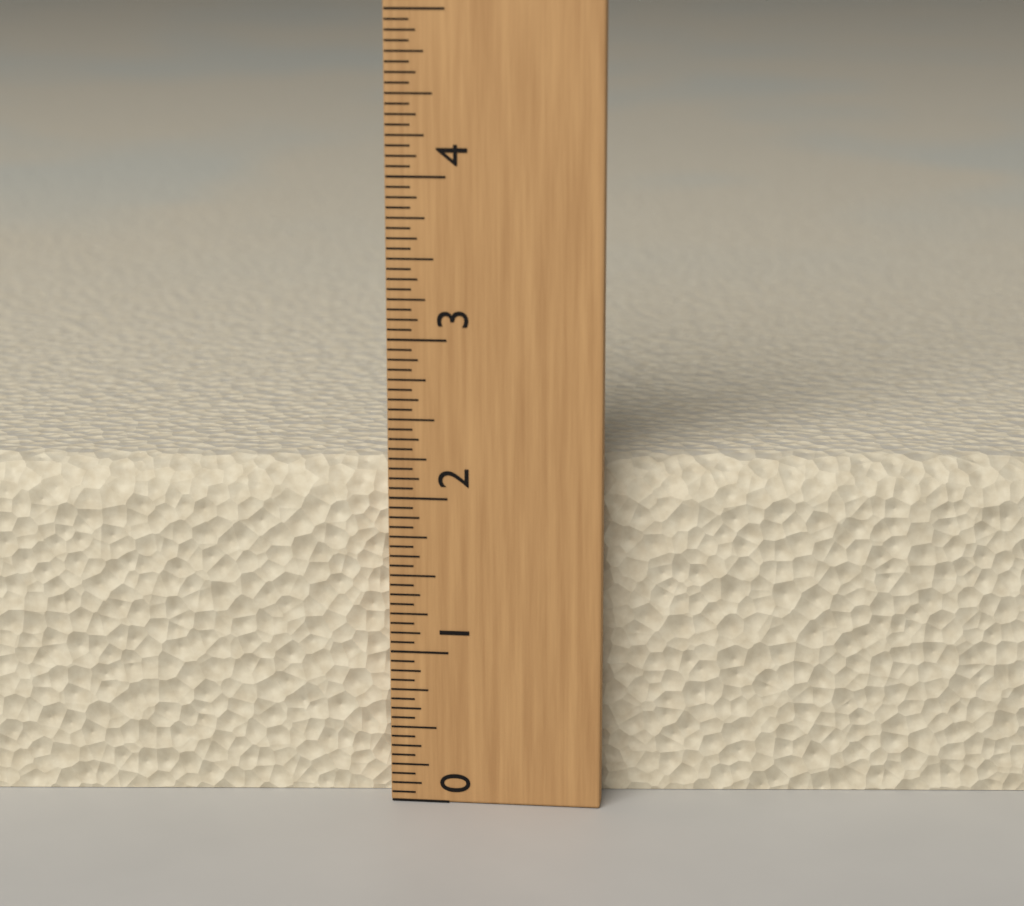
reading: 2.1875 (no unit)
